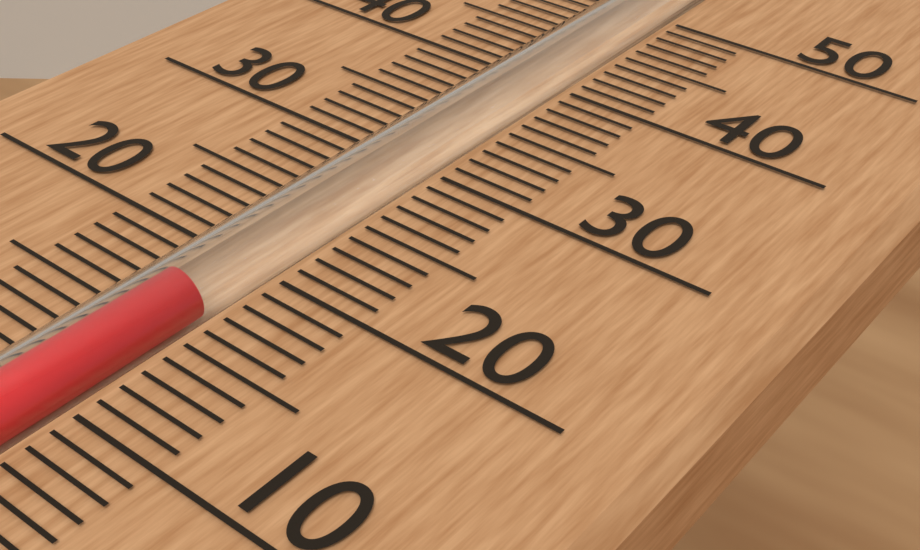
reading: 17 (no unit)
